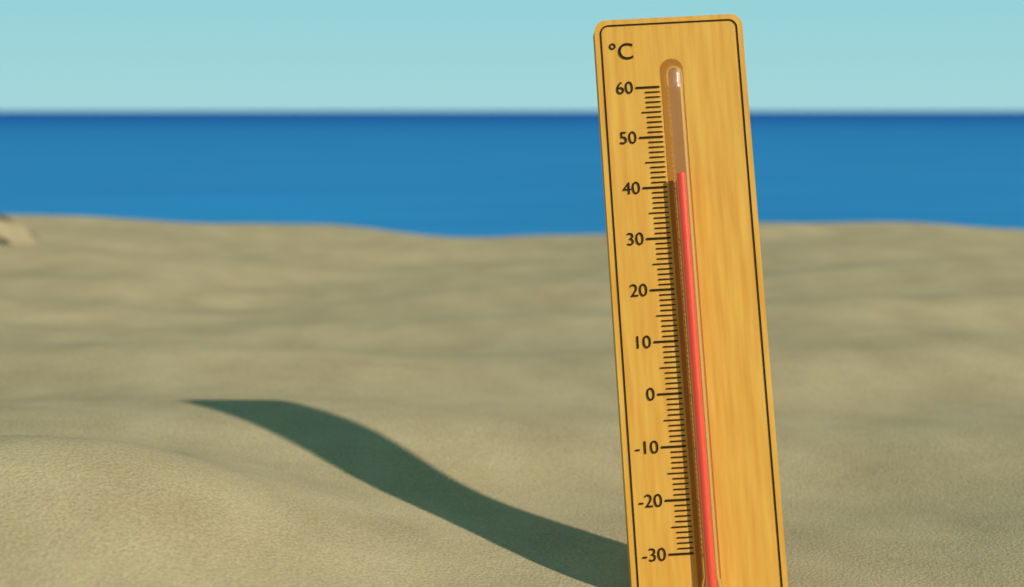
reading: 42 °C
